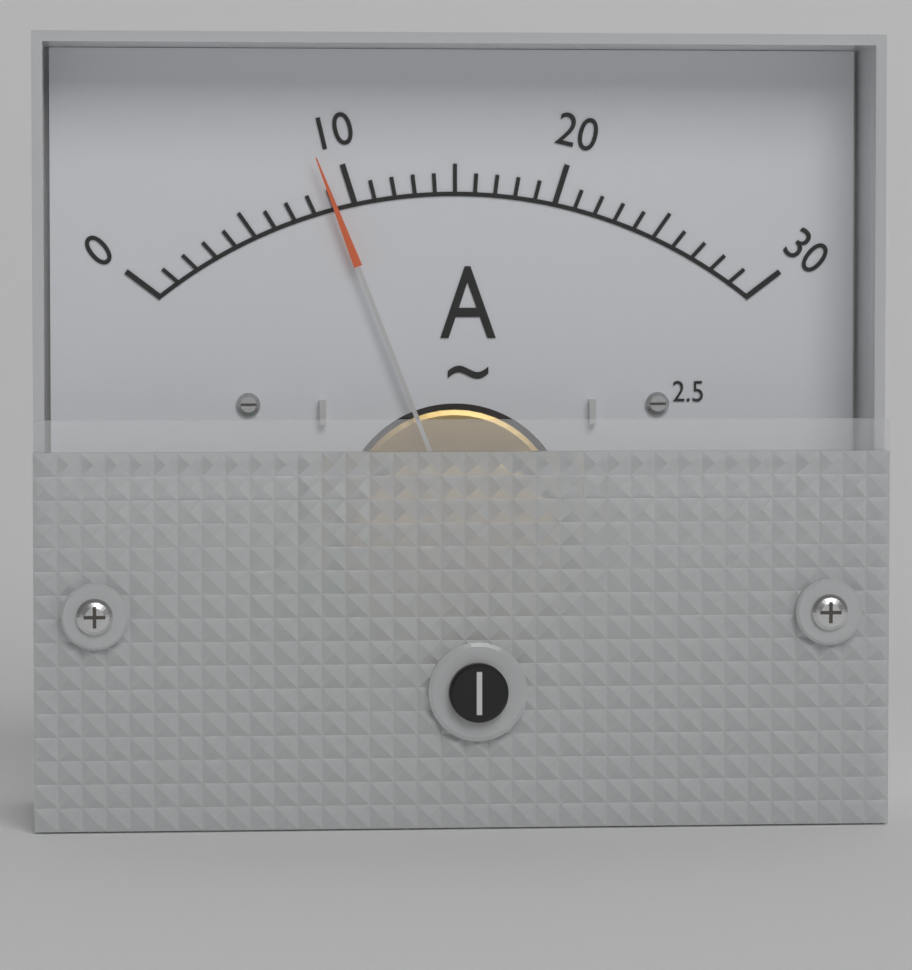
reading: 9 A
